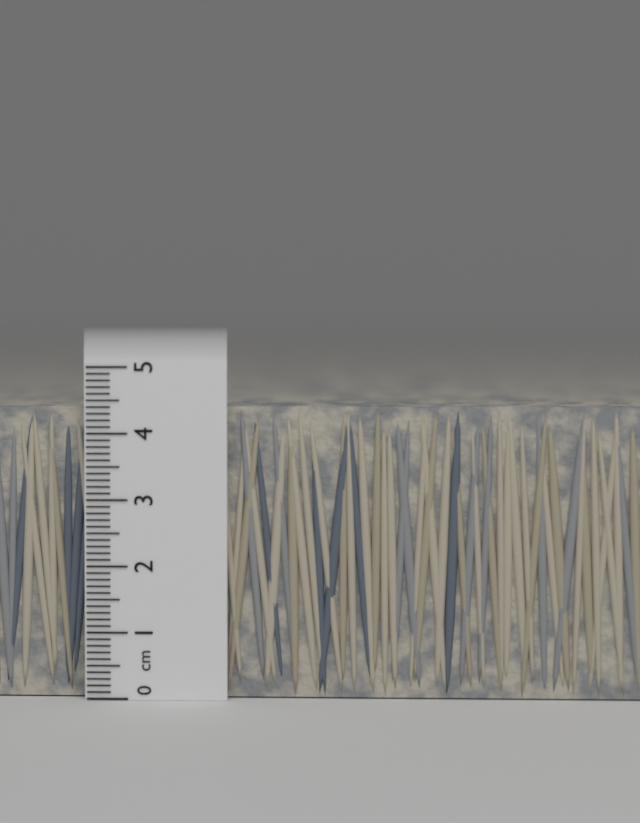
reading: 4.4 cm
